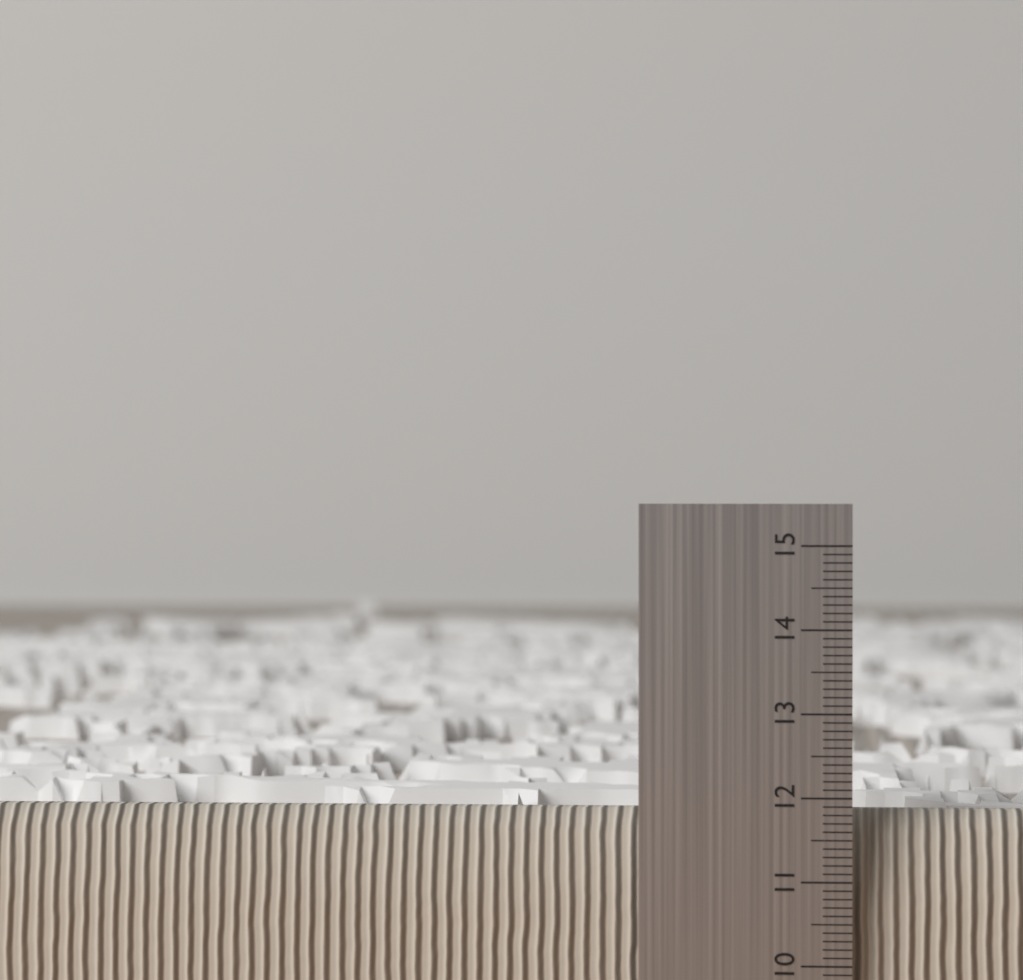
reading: 11.8 (no unit)
